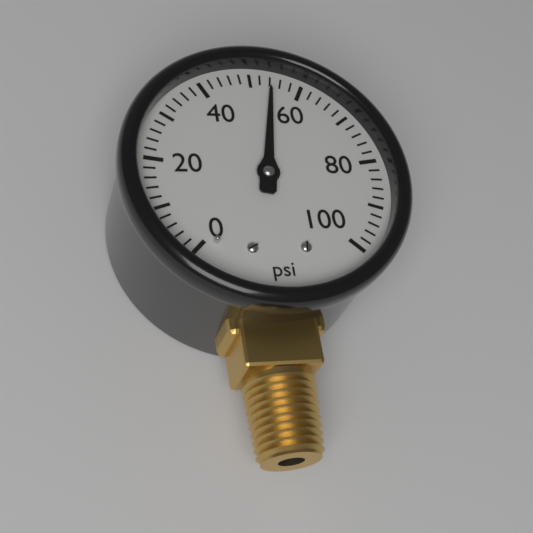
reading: 54 psi
